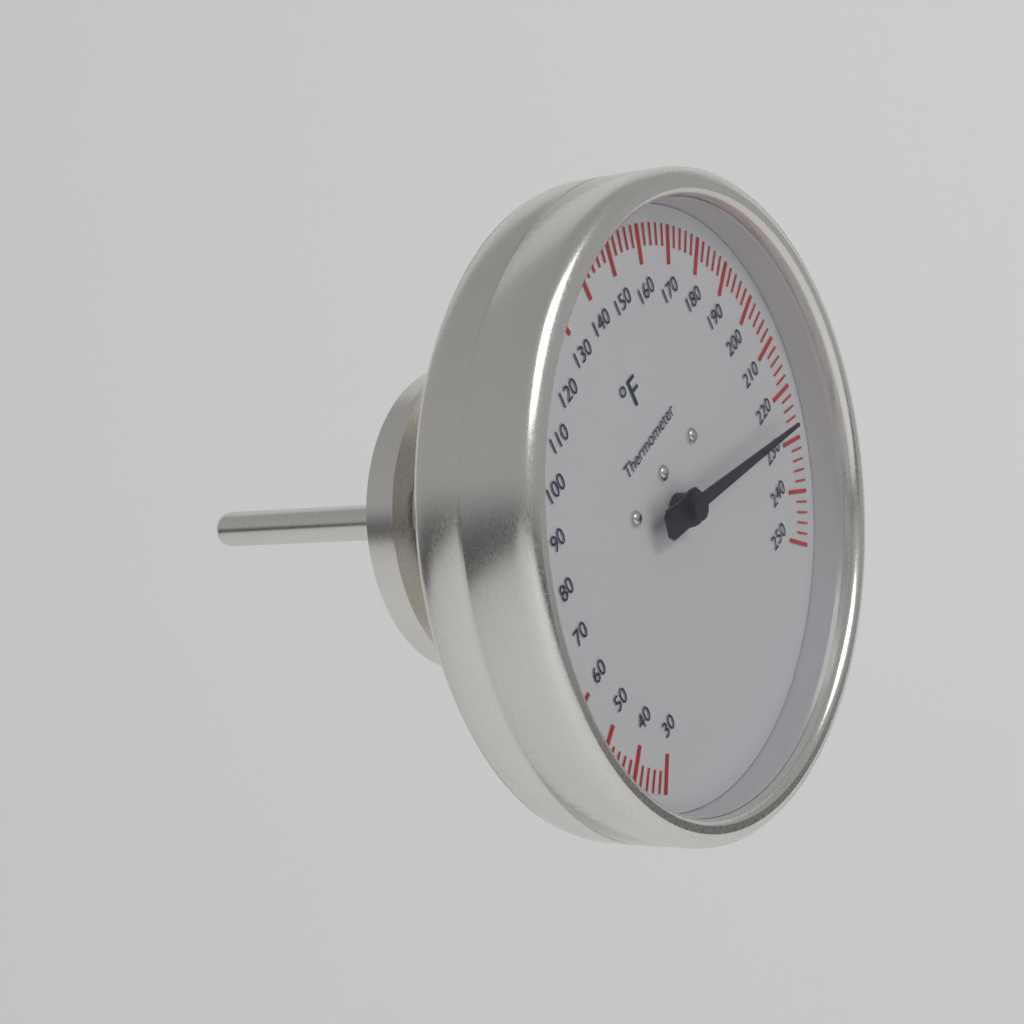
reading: 226 °F
